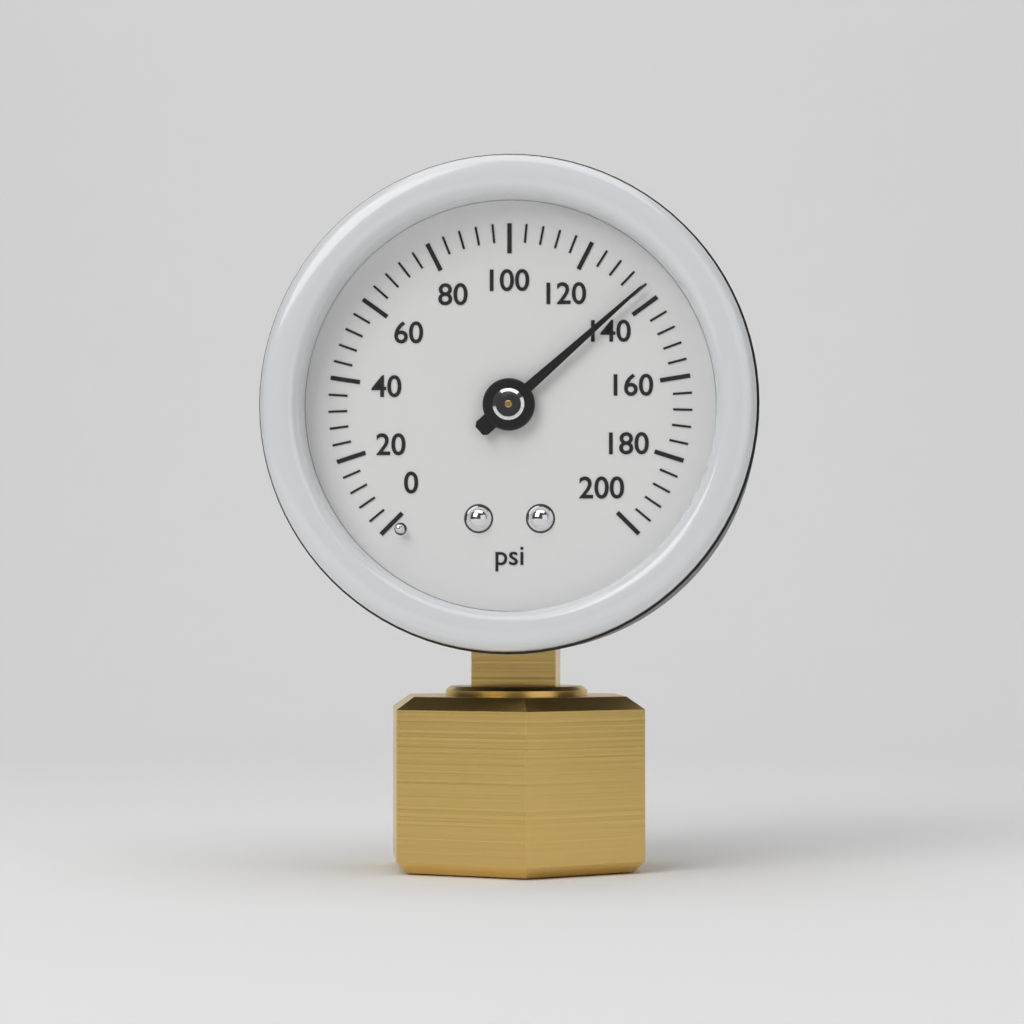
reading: 136 psi
